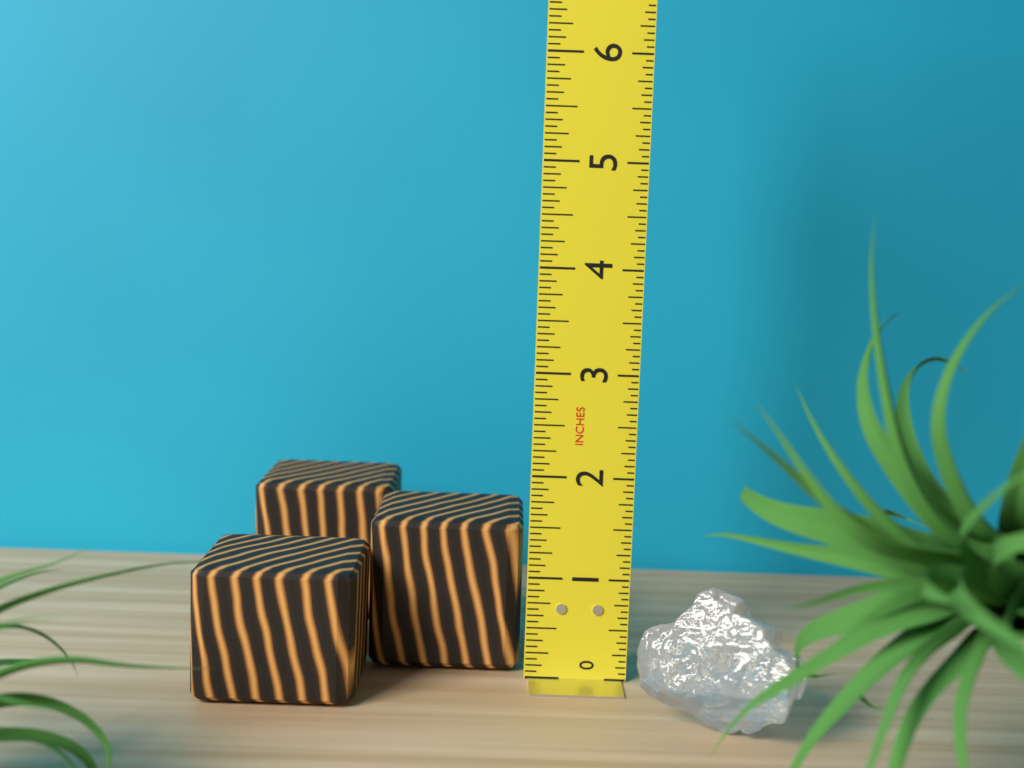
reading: 1.5000 in
